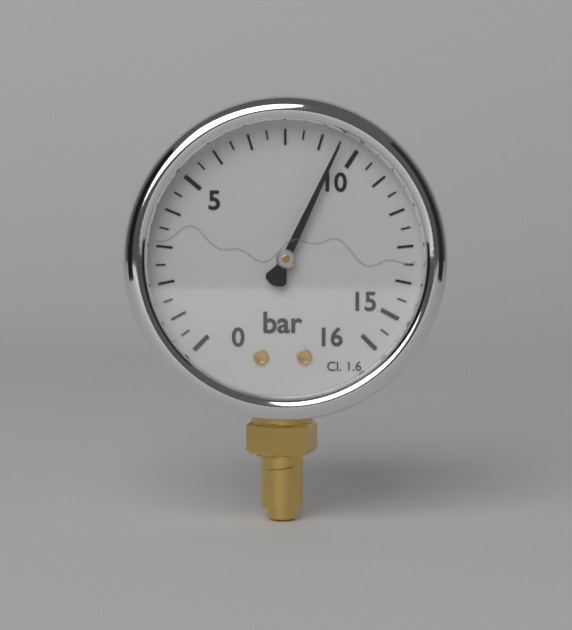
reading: 9.5 bar
